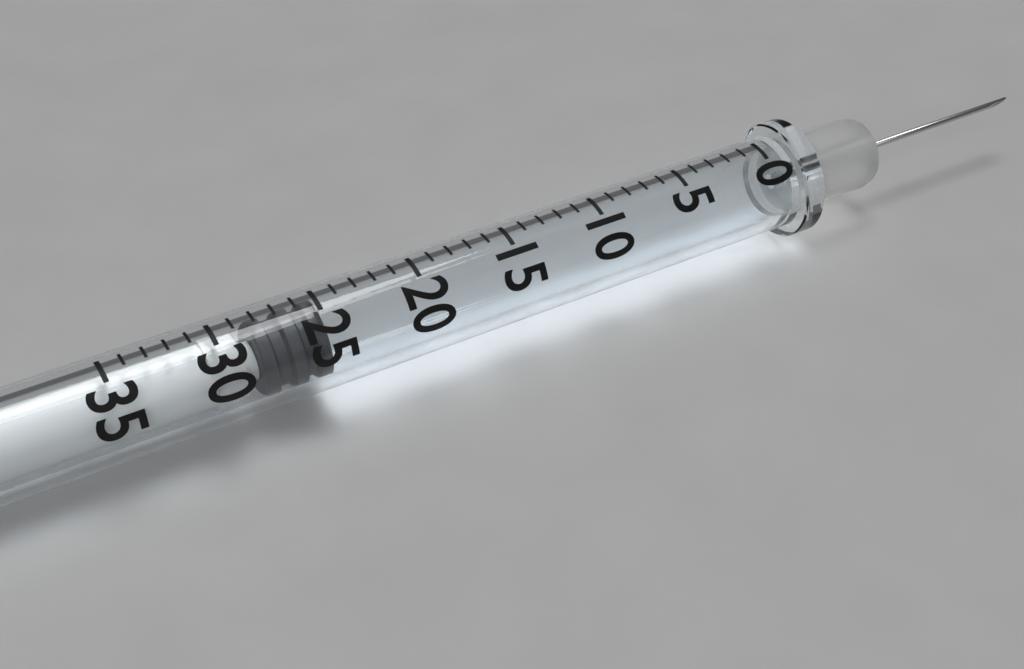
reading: 25 (no unit)
